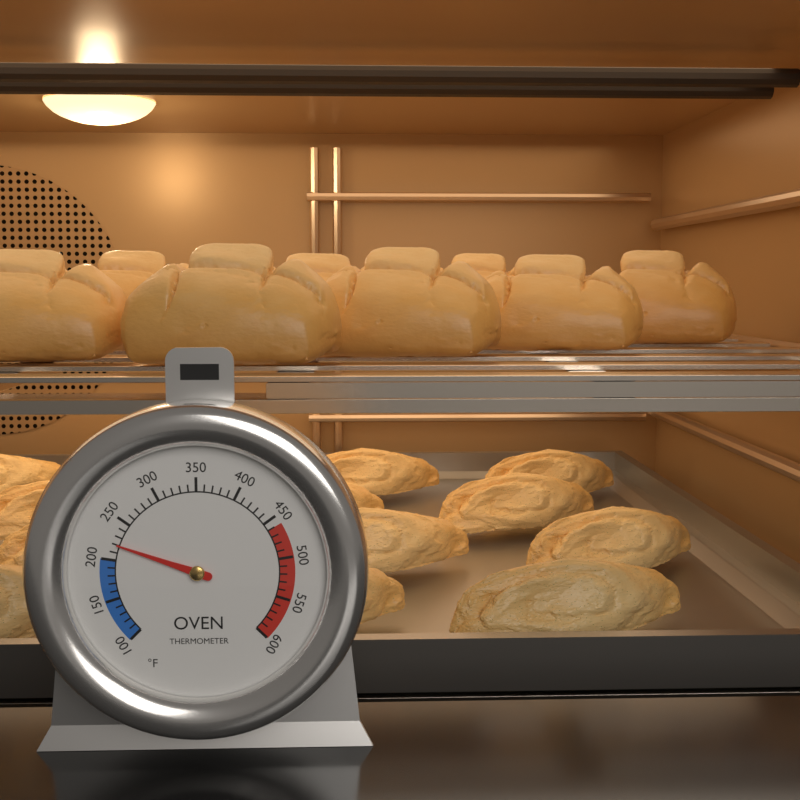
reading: 220 °F
